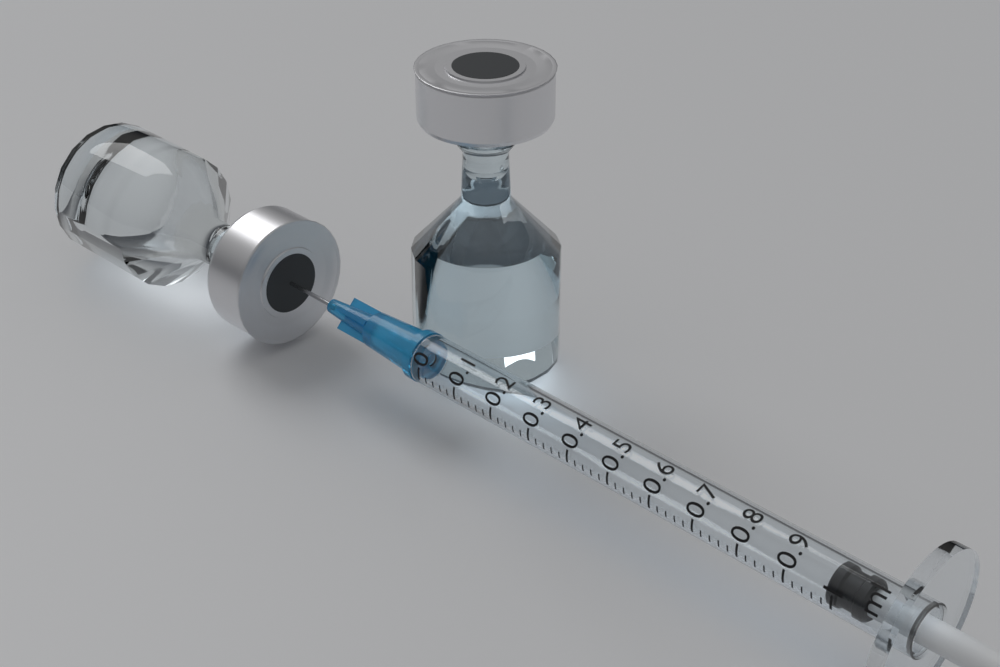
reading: 0.98 ml
